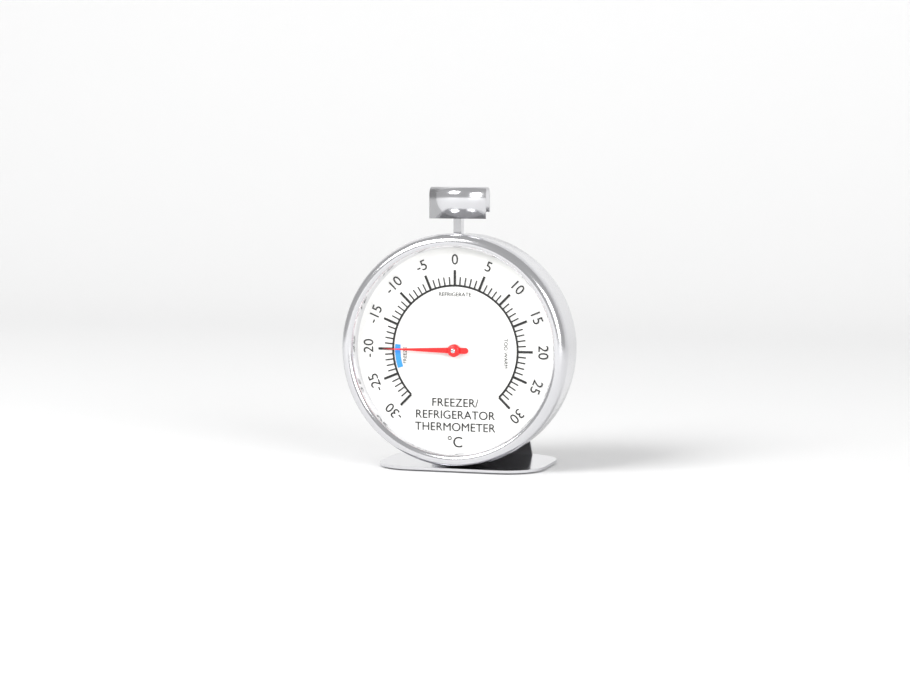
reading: -20 °C
